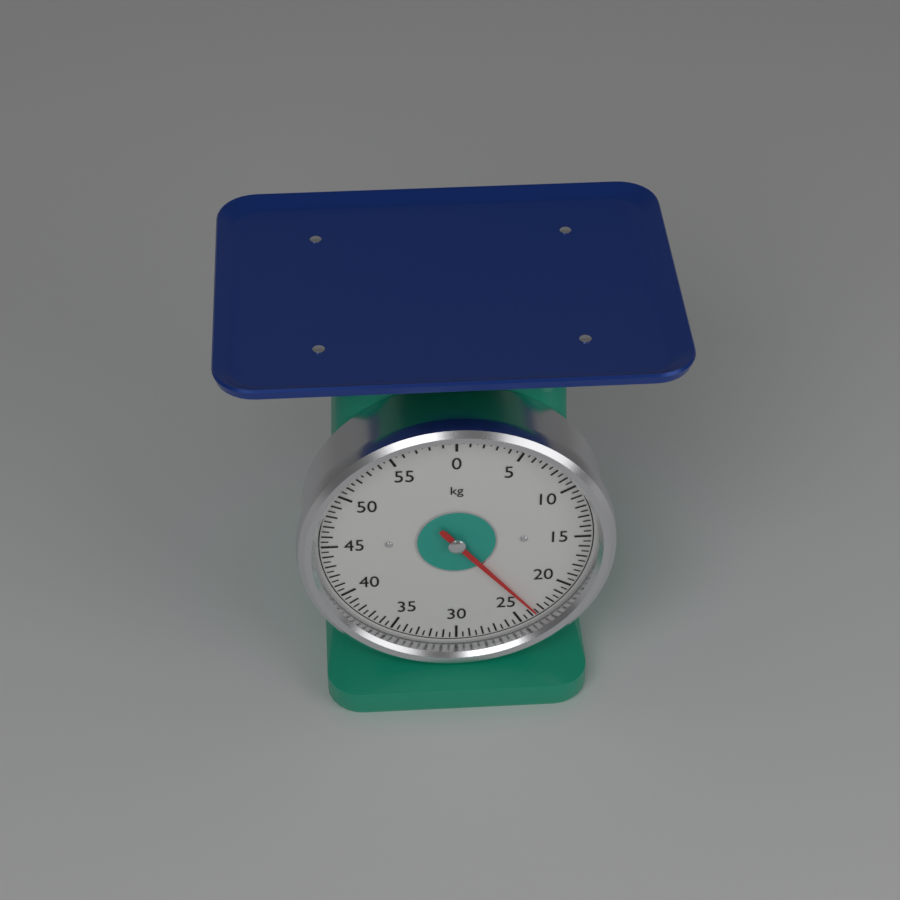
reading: 23.5 kg
